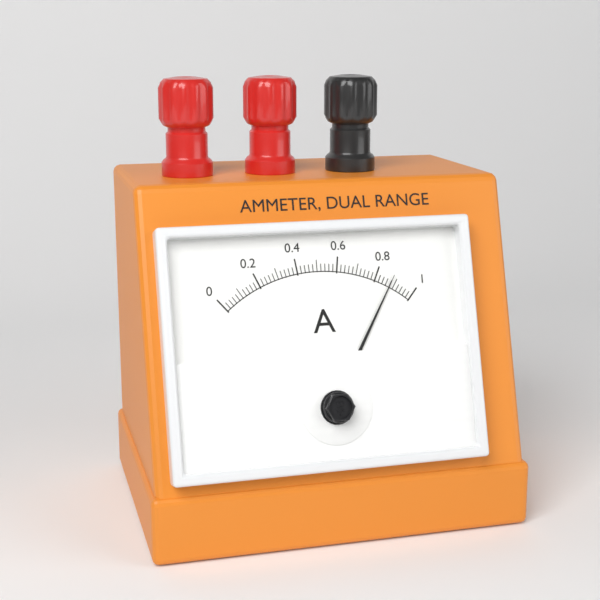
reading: 0.88 A
